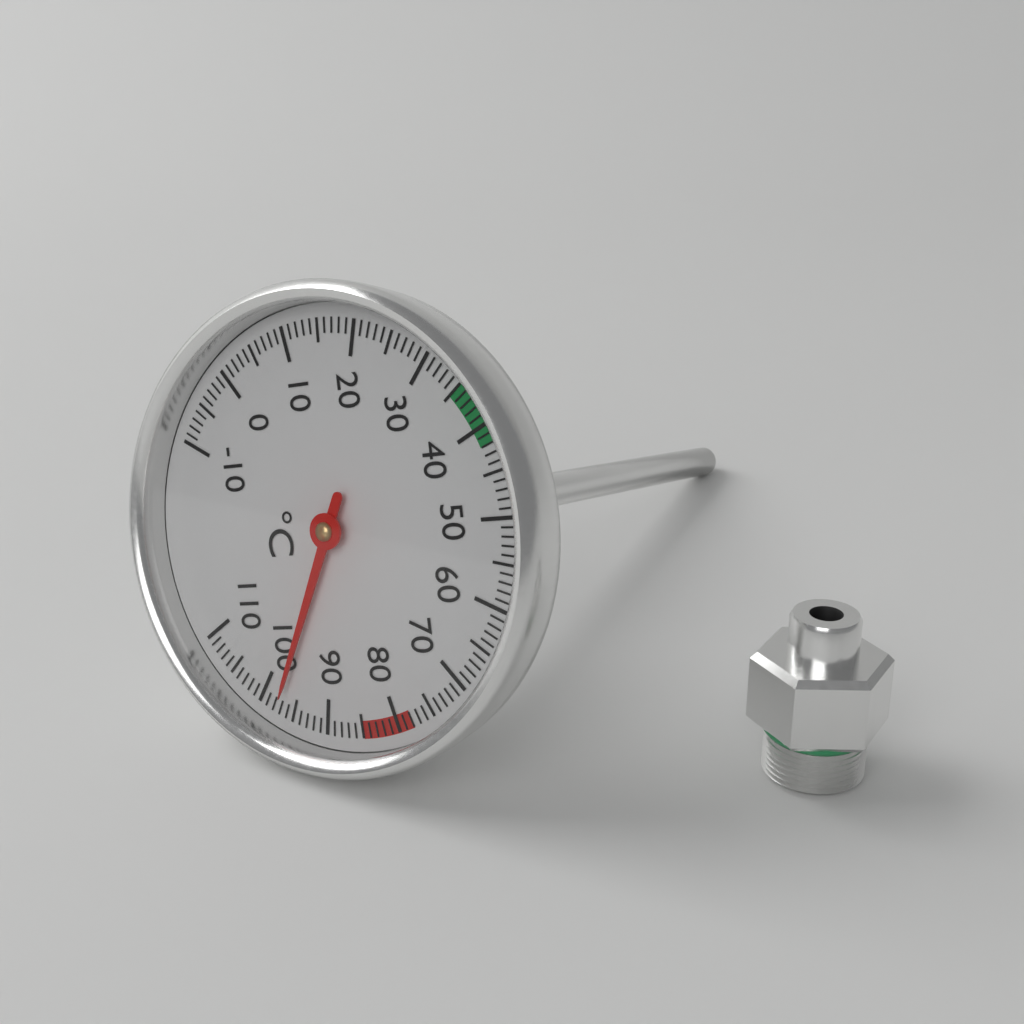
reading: 97 °C
